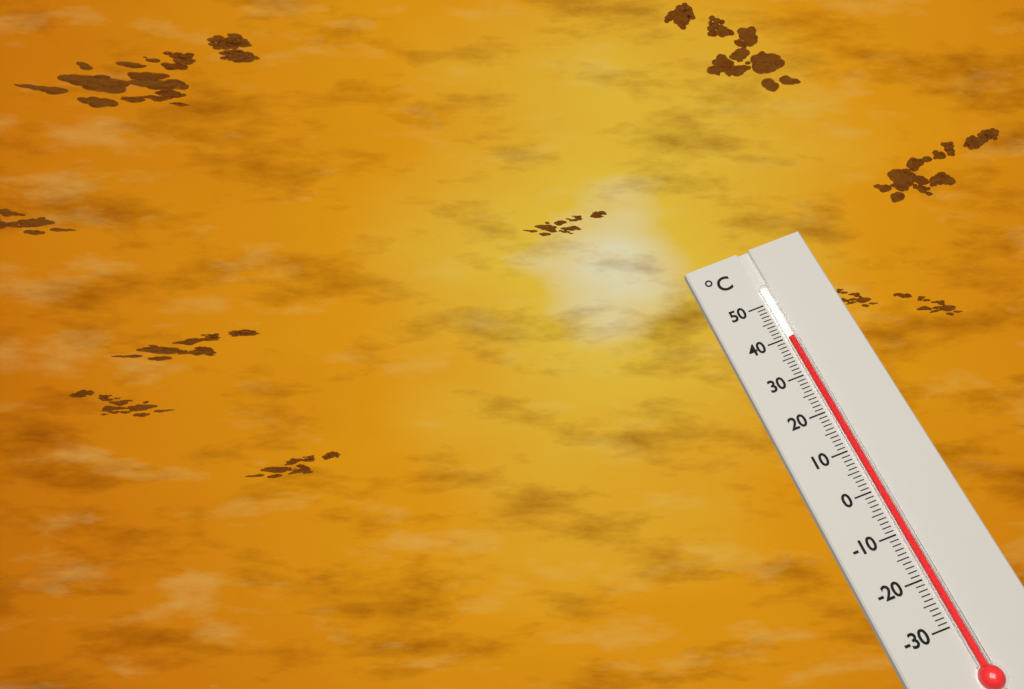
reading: 40 °C
